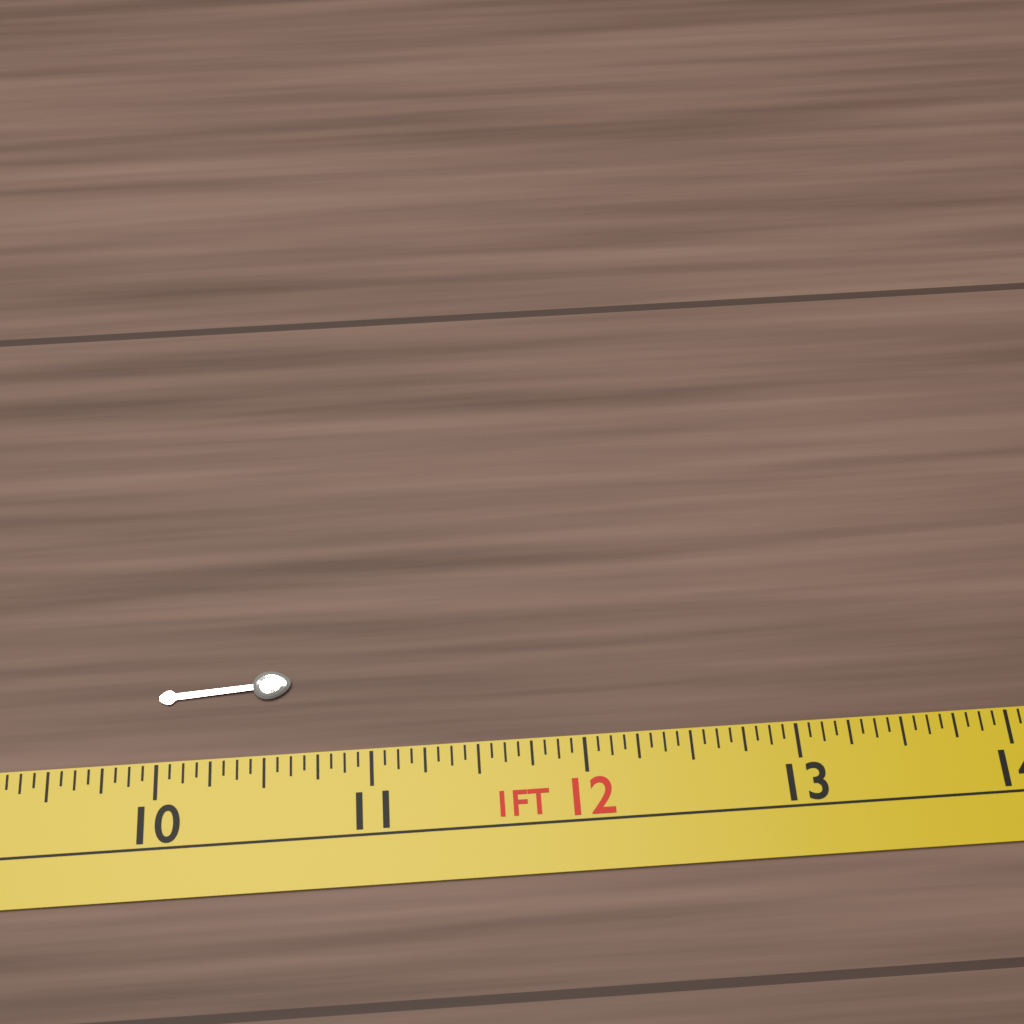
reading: 10.6250 in
